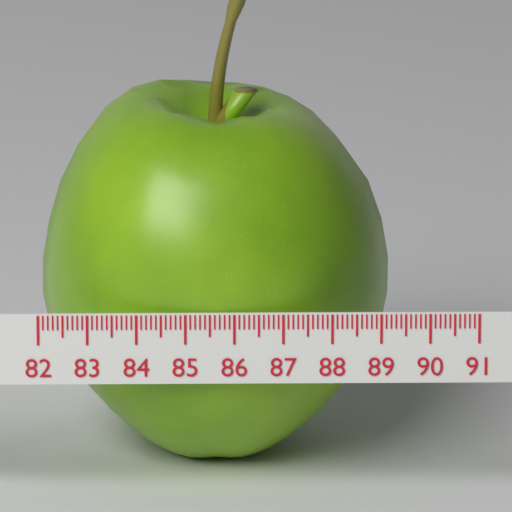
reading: 89.3 (no unit)
